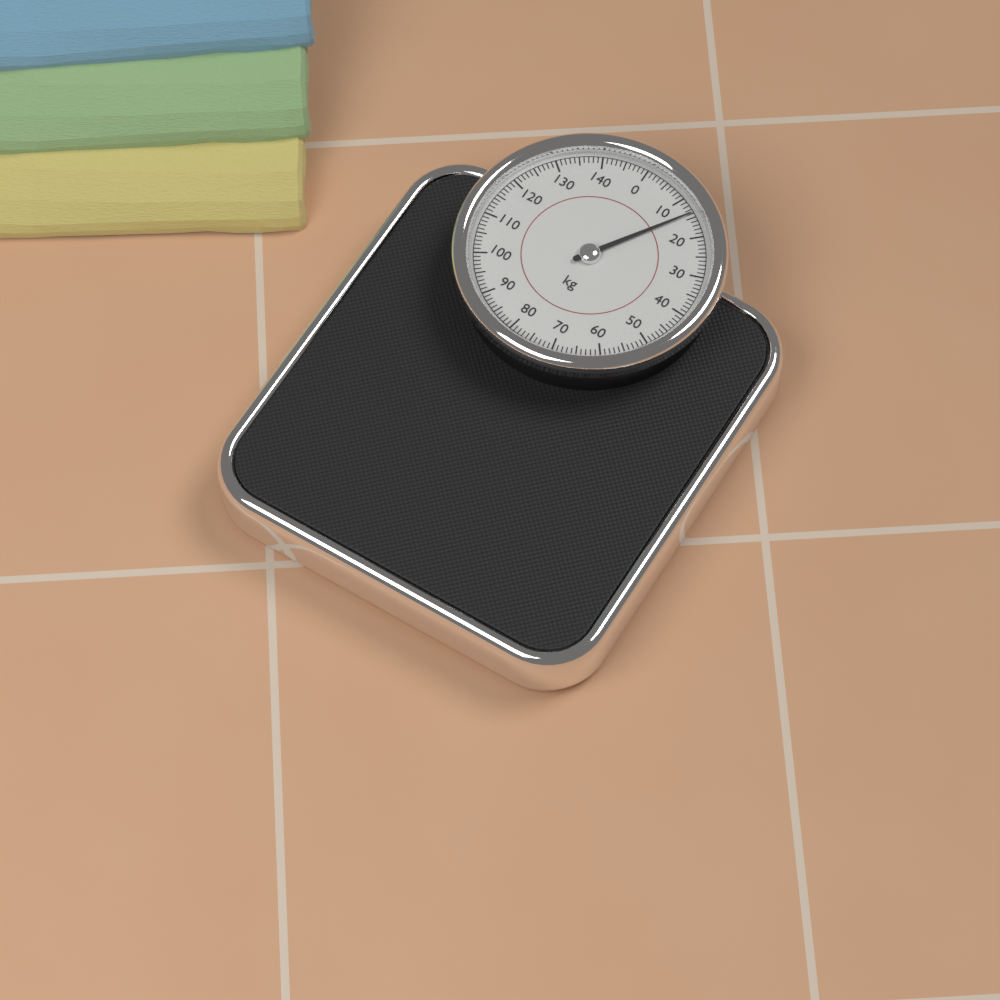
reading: 14 kg
